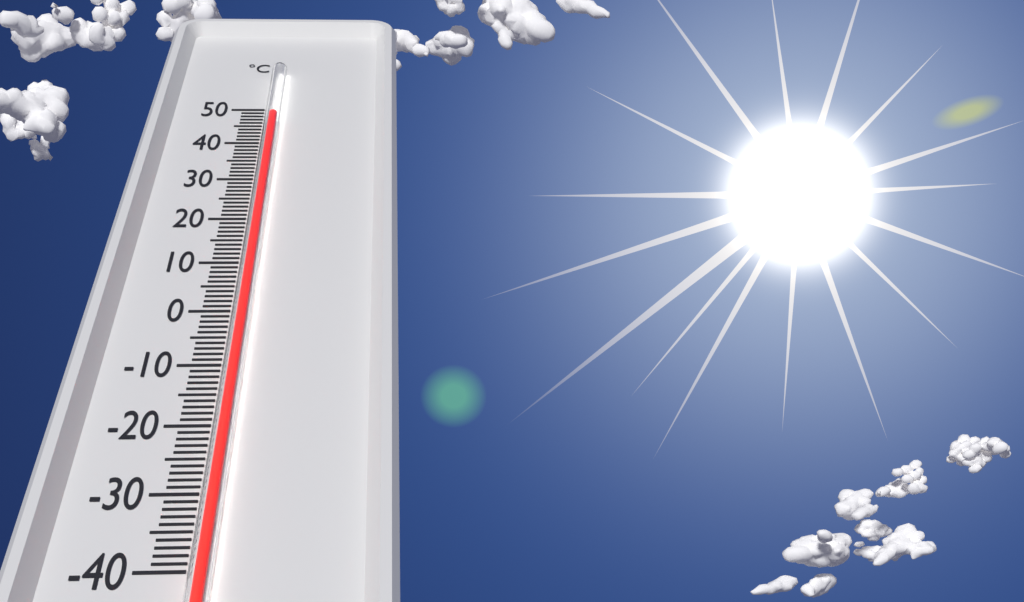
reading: 46 °C
